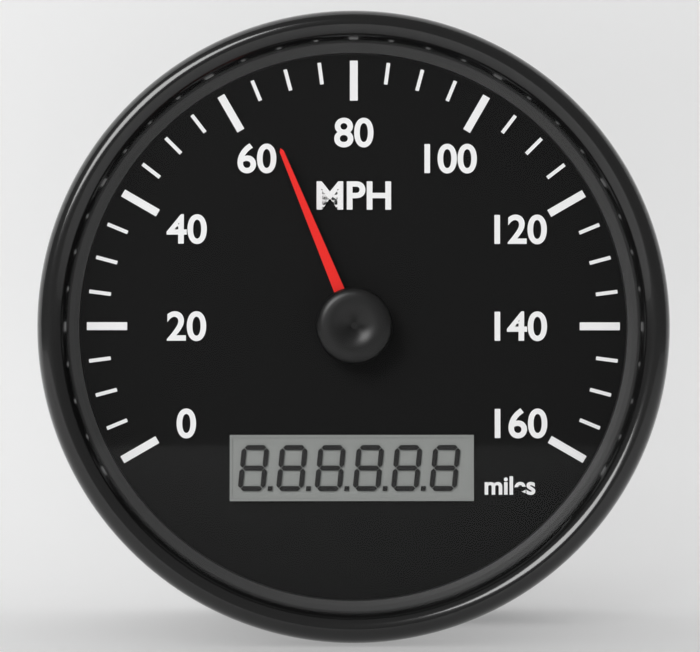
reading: 65 mph
